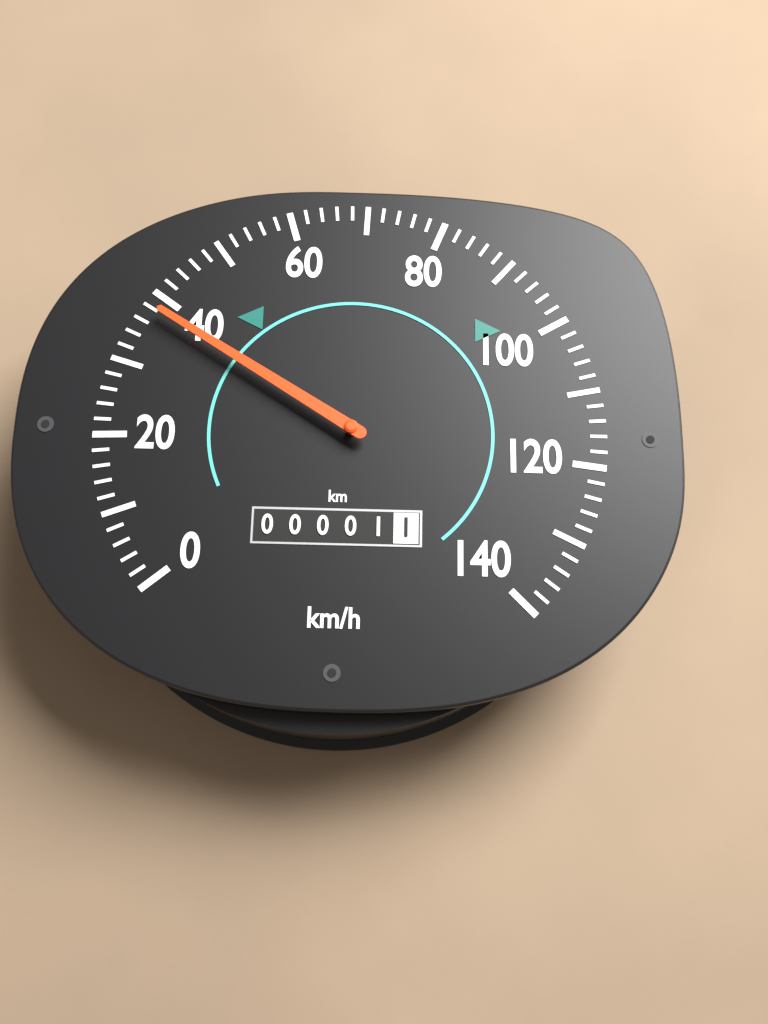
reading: 38 km/h
